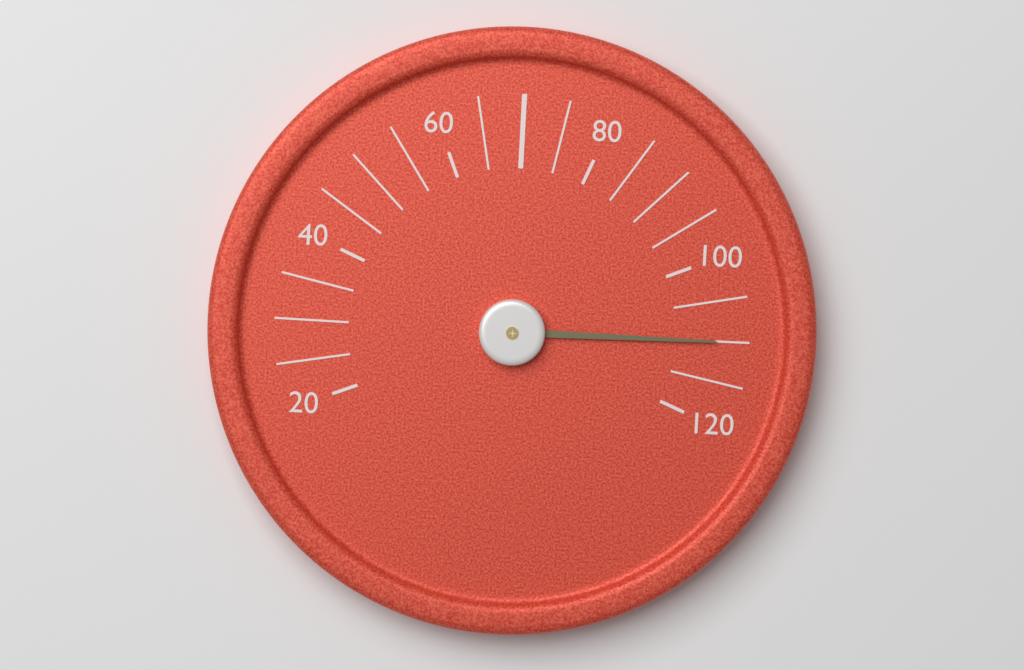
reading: 110 (no unit)
